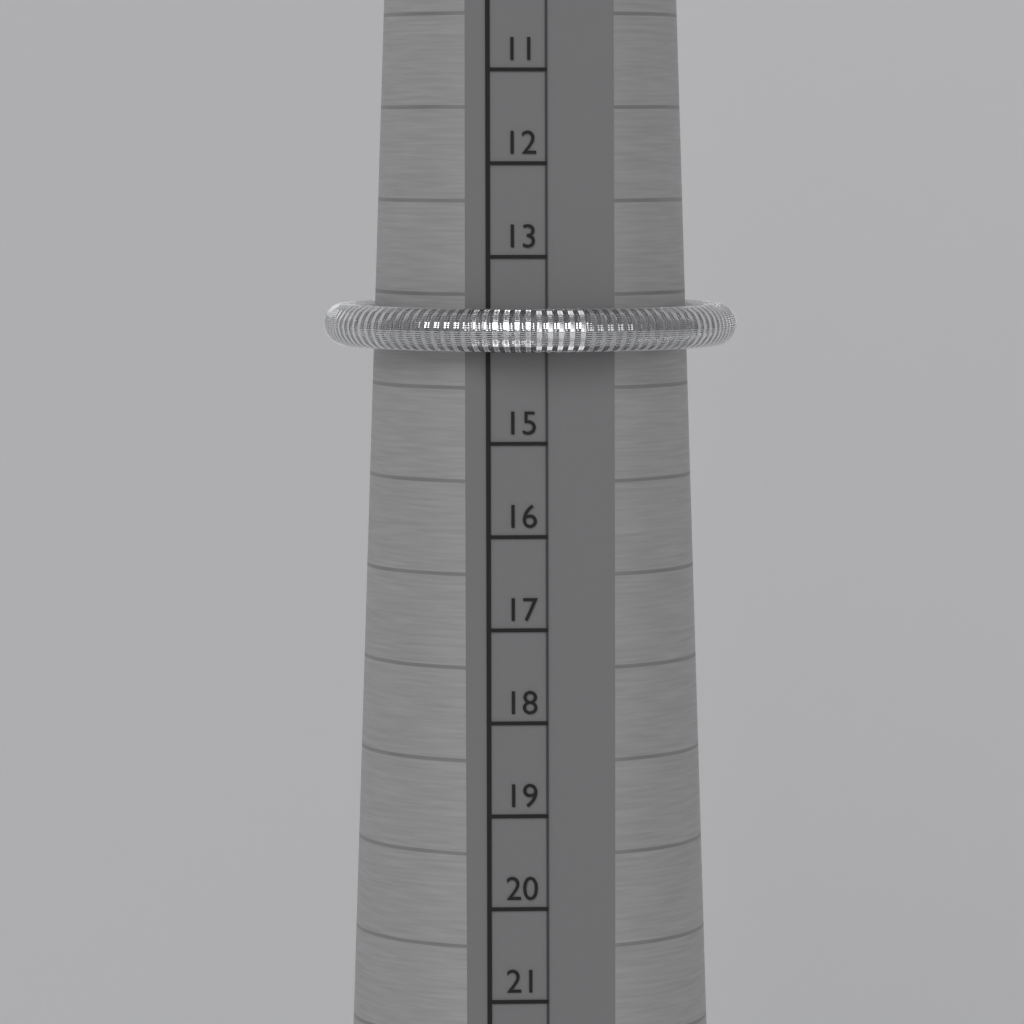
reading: 14 (no unit)
